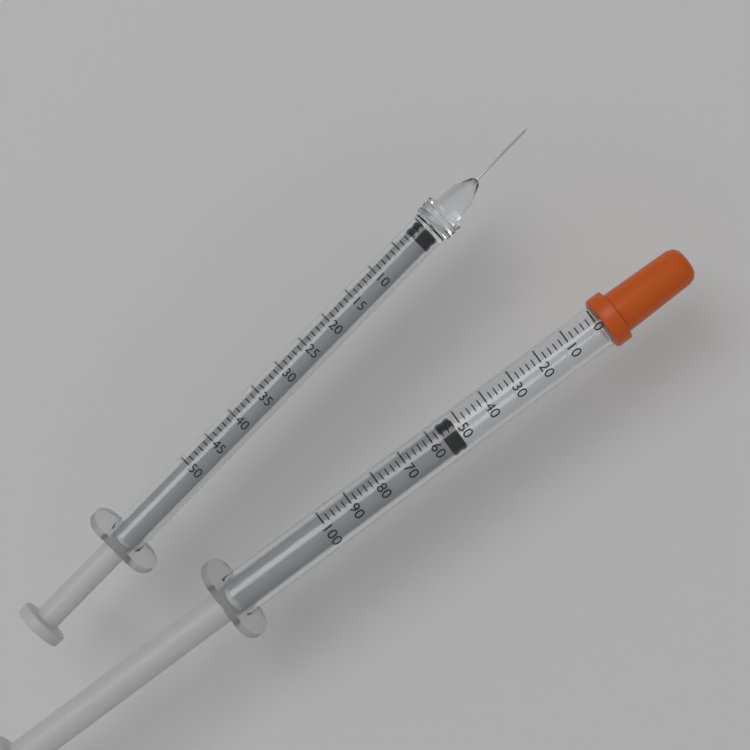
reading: 52 (no unit)
